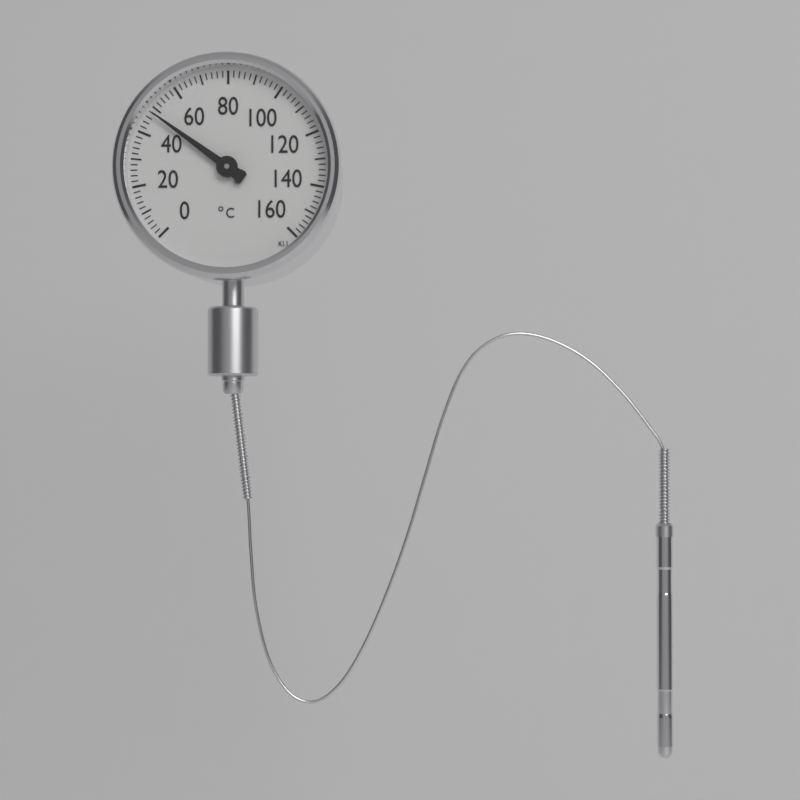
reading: 48 °C
